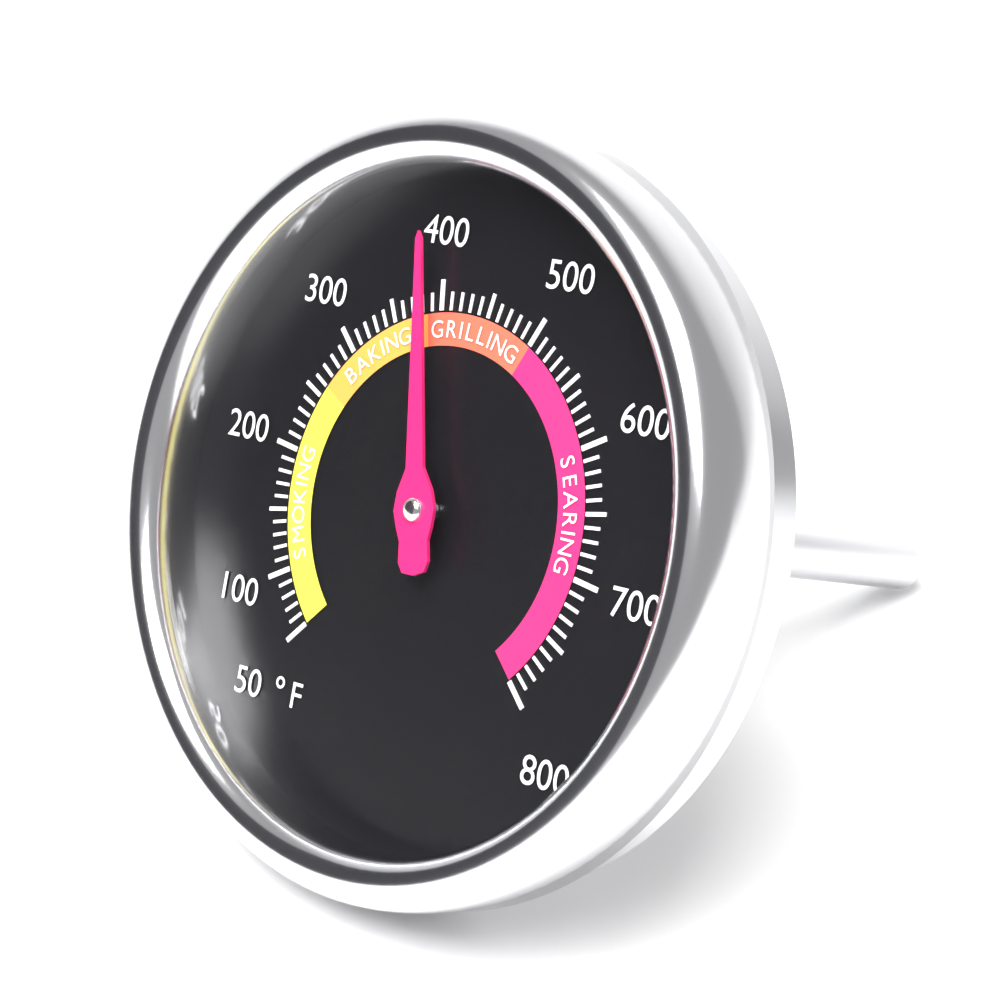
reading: 390 °F
